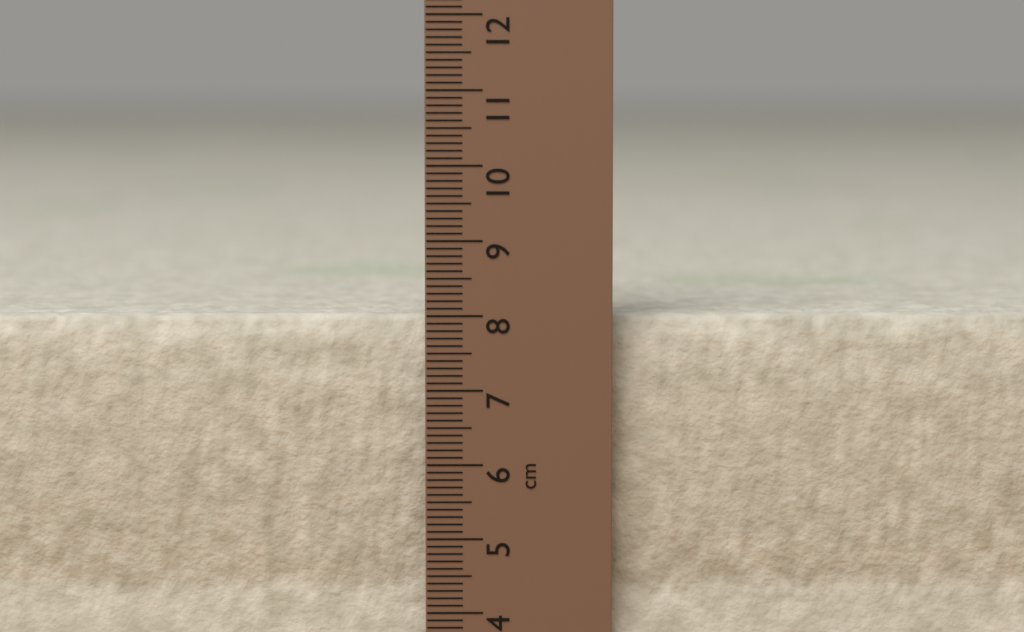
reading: 8.0 cm
